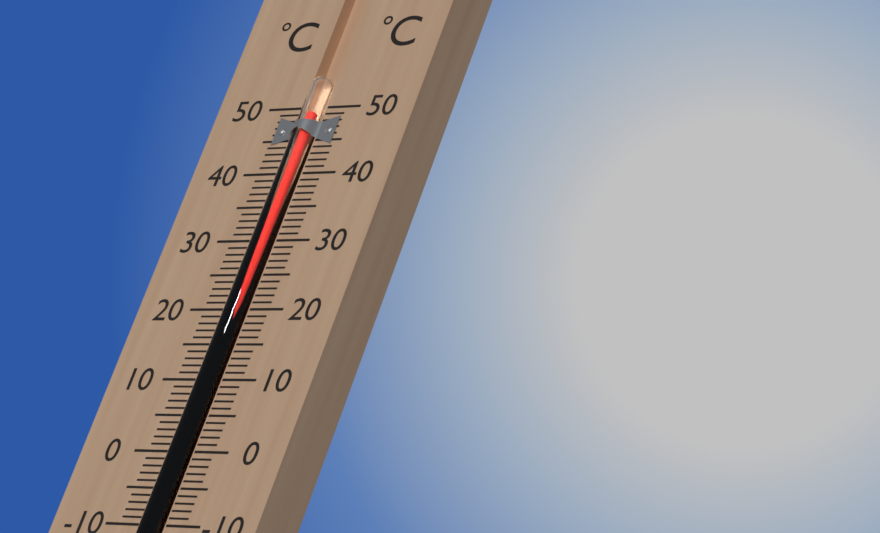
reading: 49 °C
